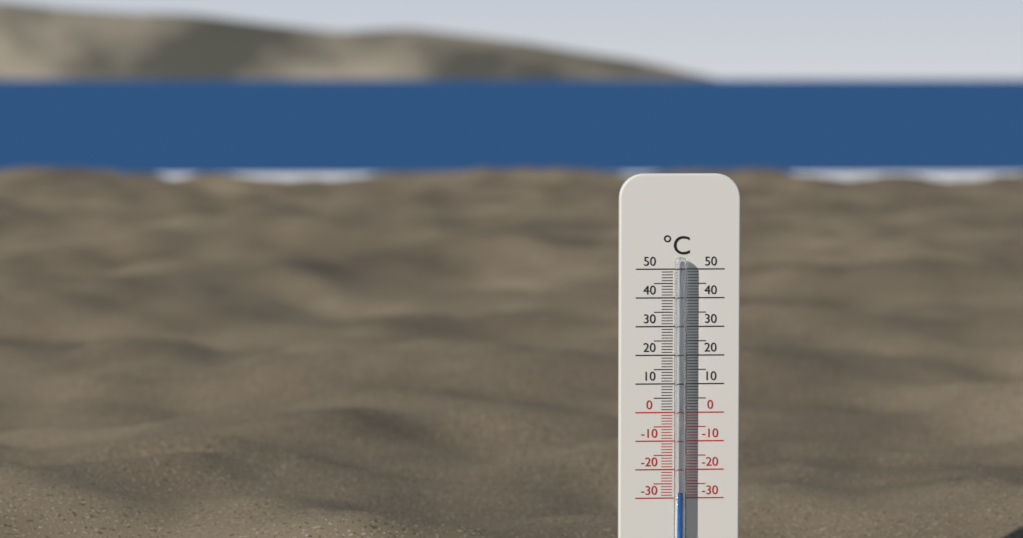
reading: -28 °C
